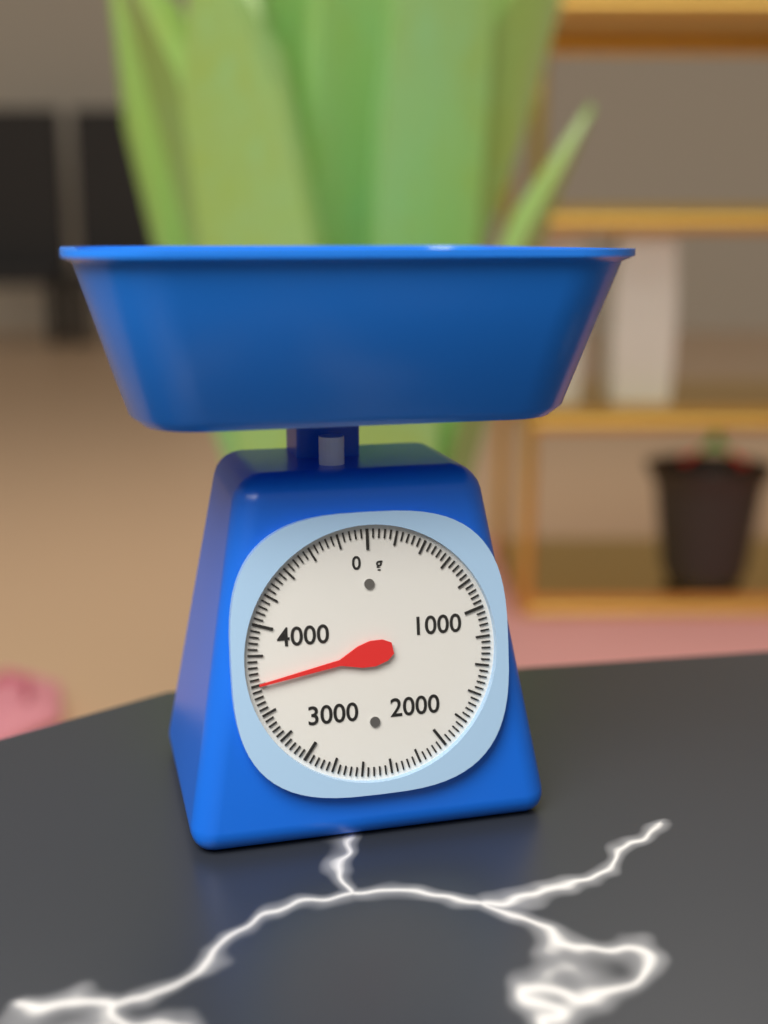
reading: 3600 g
